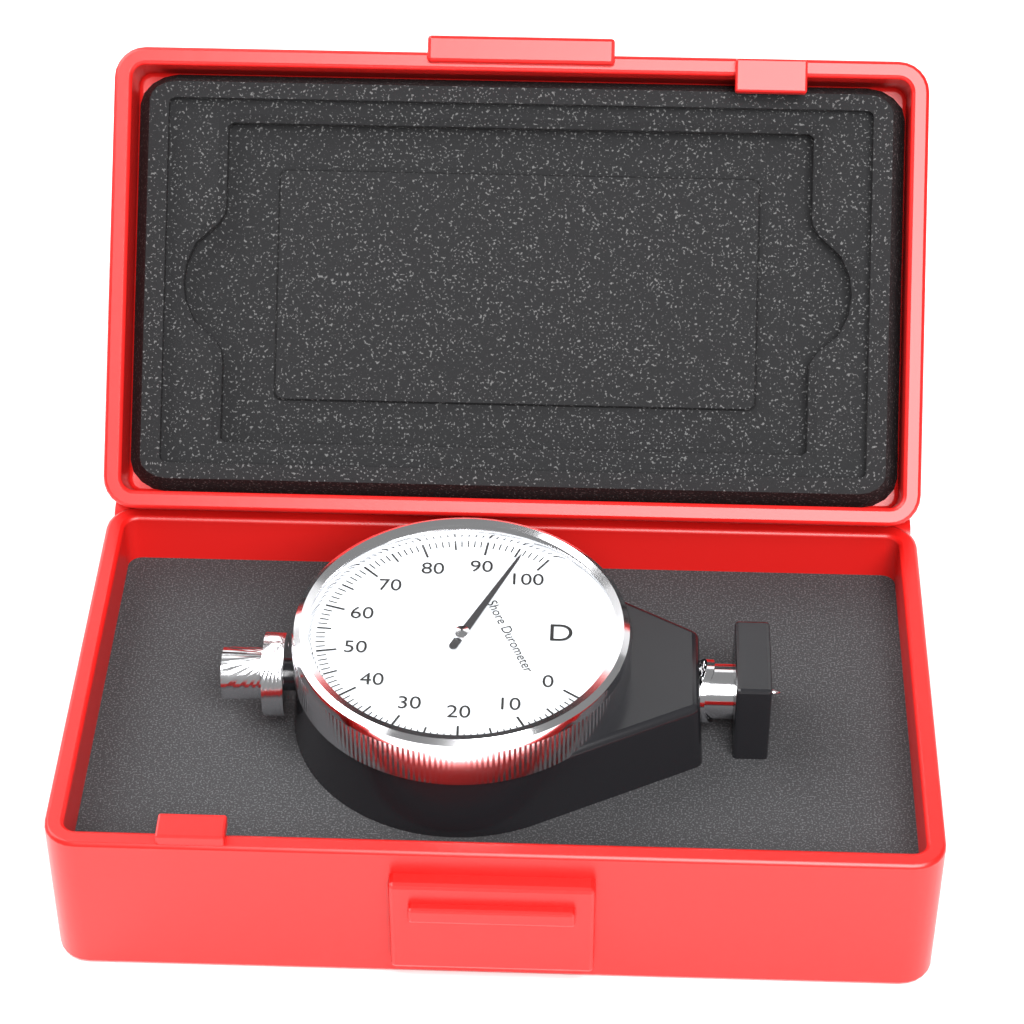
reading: 96 Shore D
